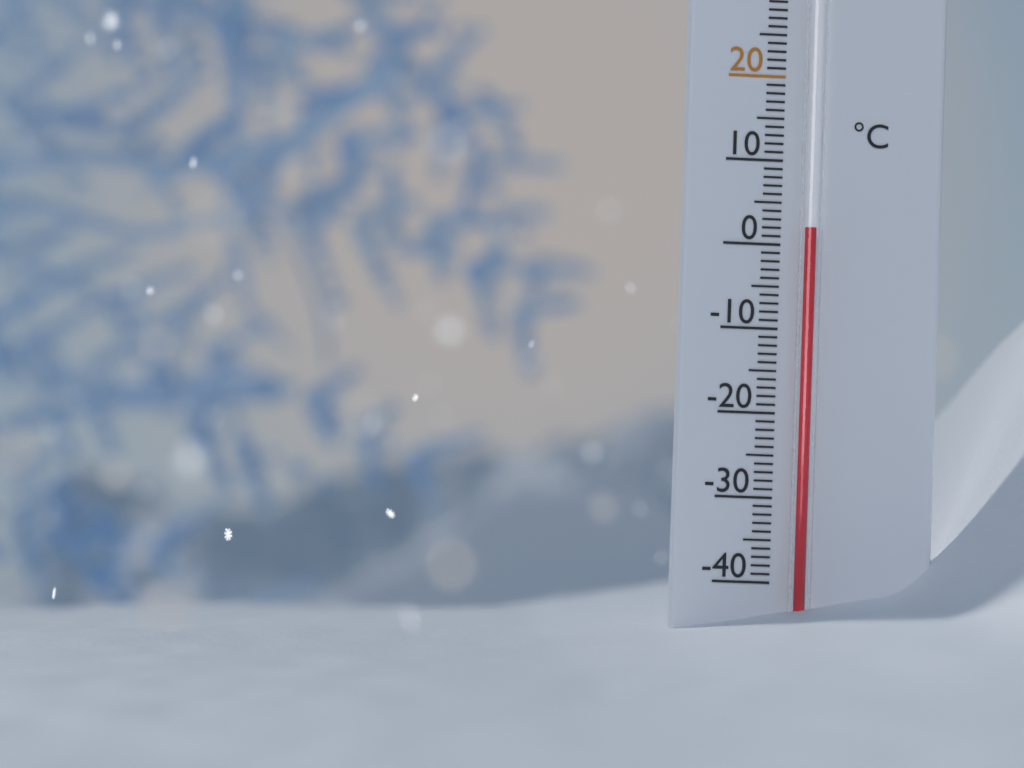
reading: 2 °C
